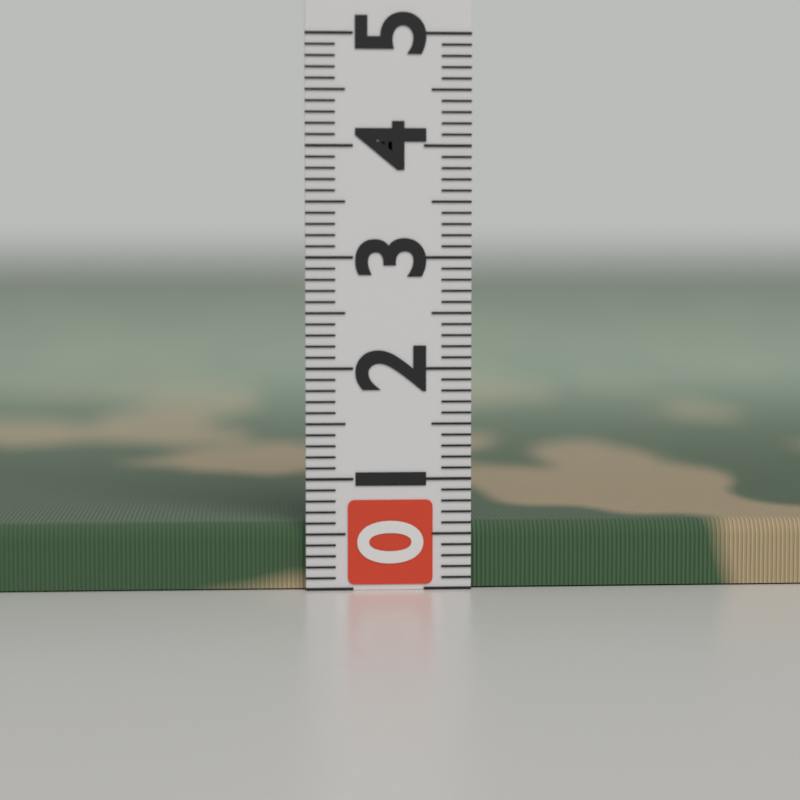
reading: 0.6 (no unit)
